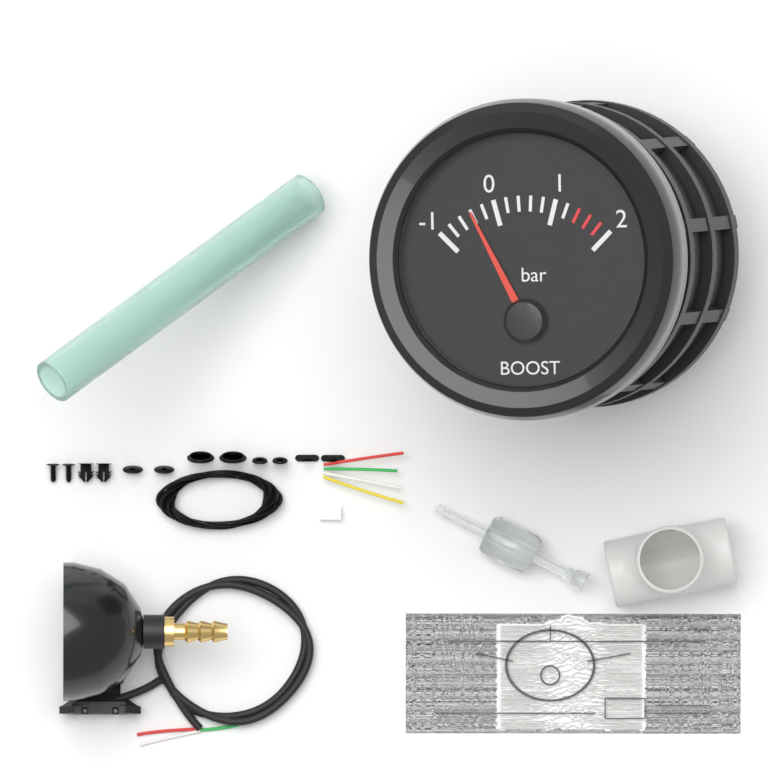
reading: -0.4 bar
